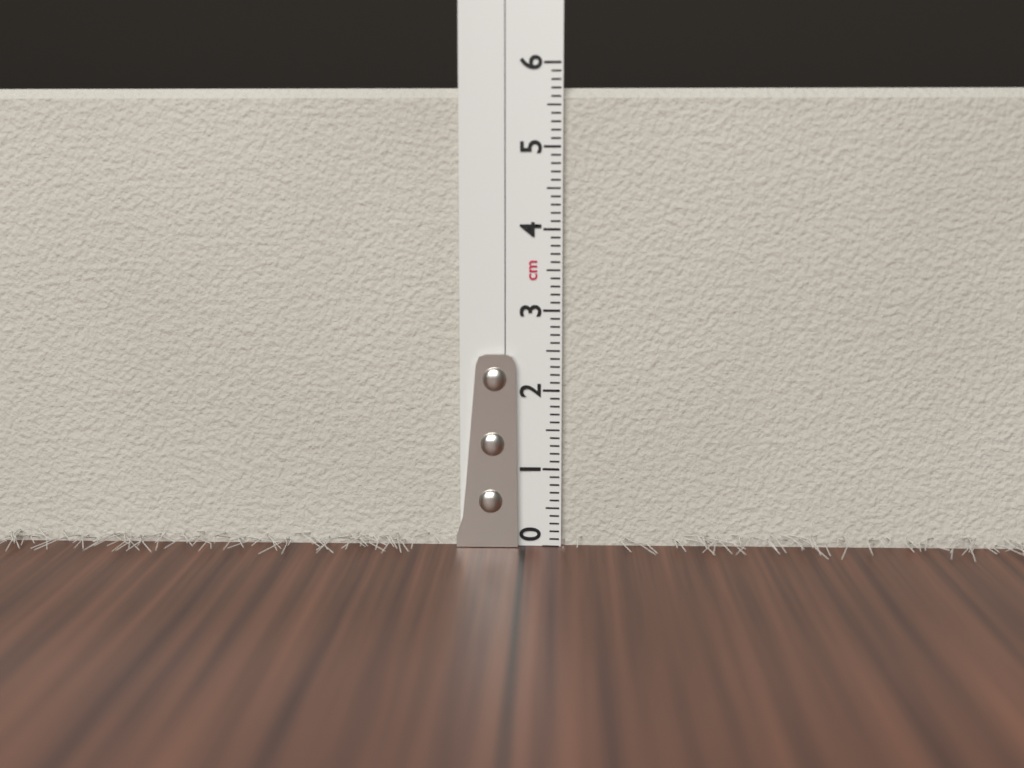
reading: 5.7 cm
